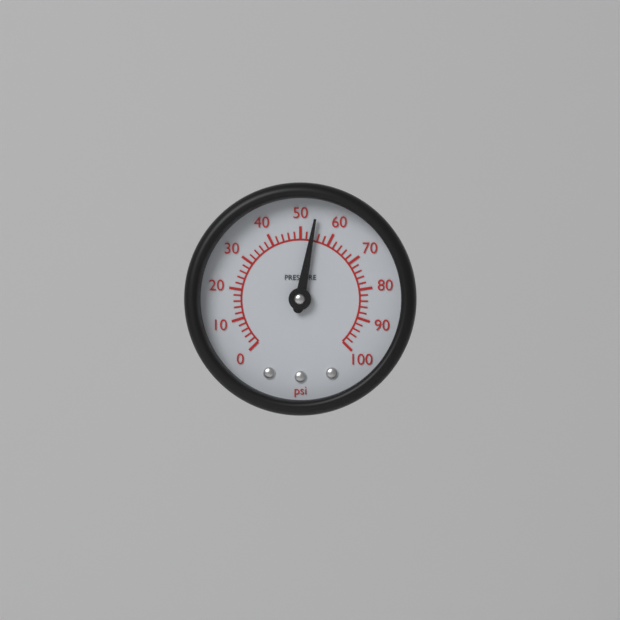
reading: 54 psi
